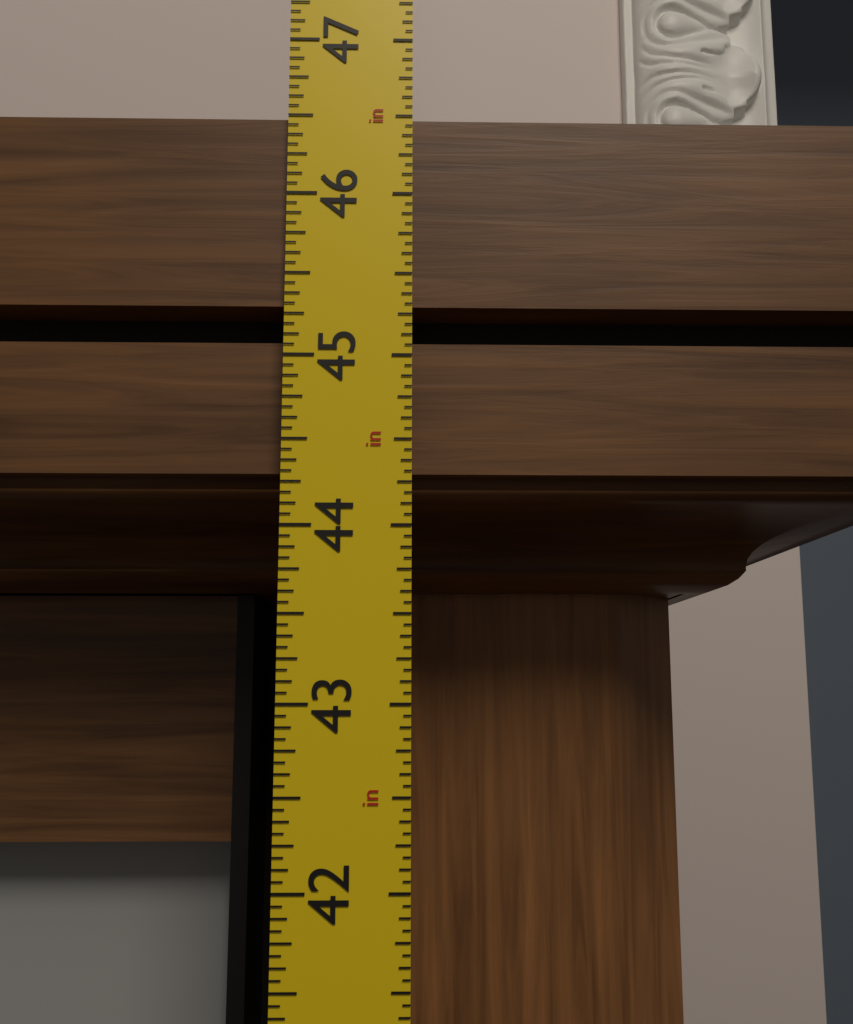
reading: 46.5000 in
